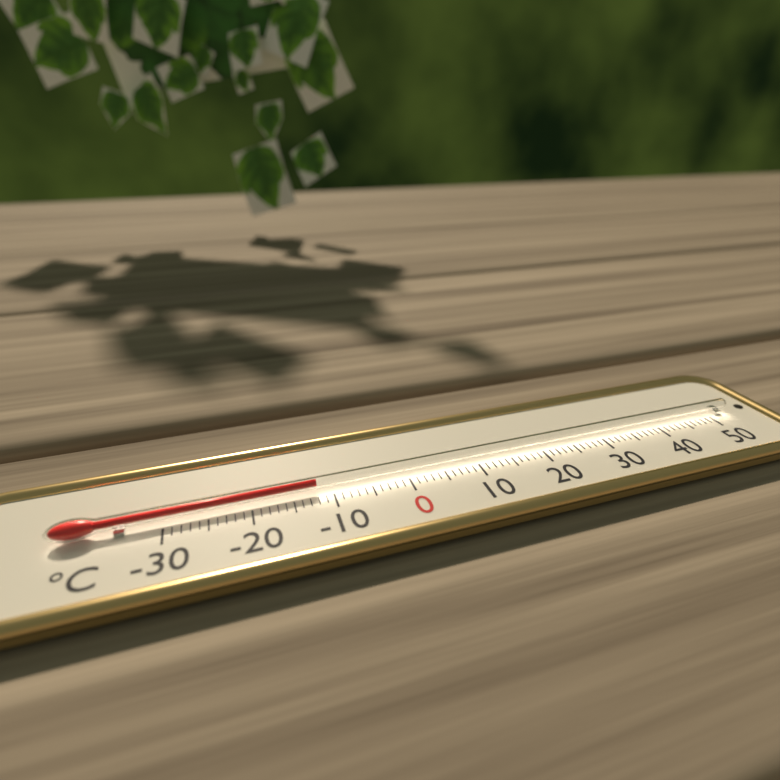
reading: -12 °C
